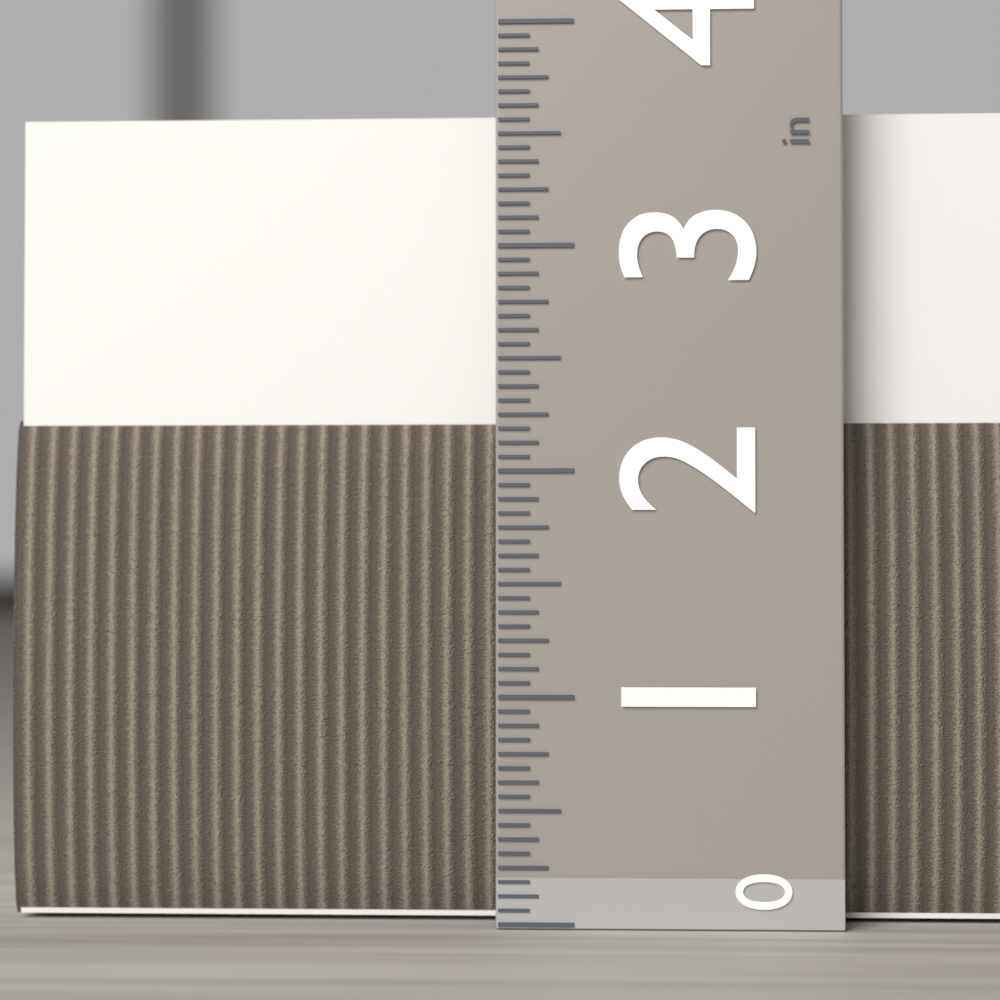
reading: 3.6250 in
